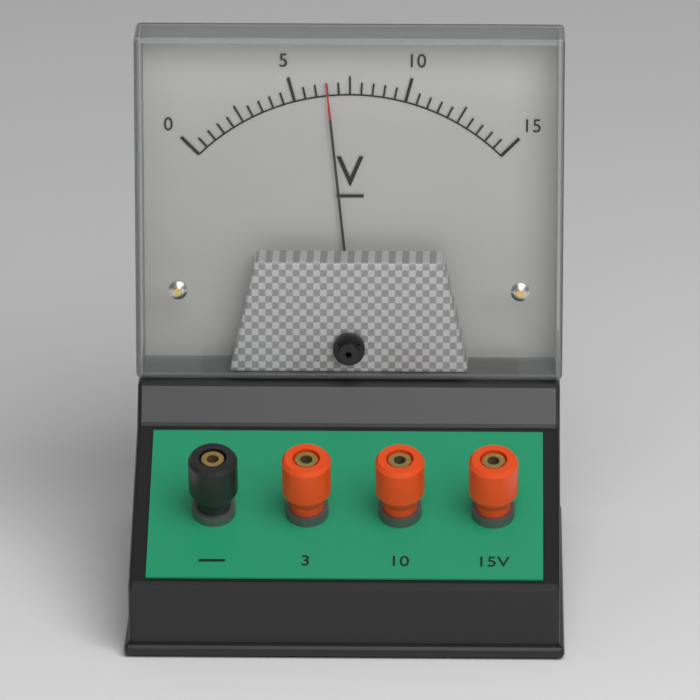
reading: 6.5 V
